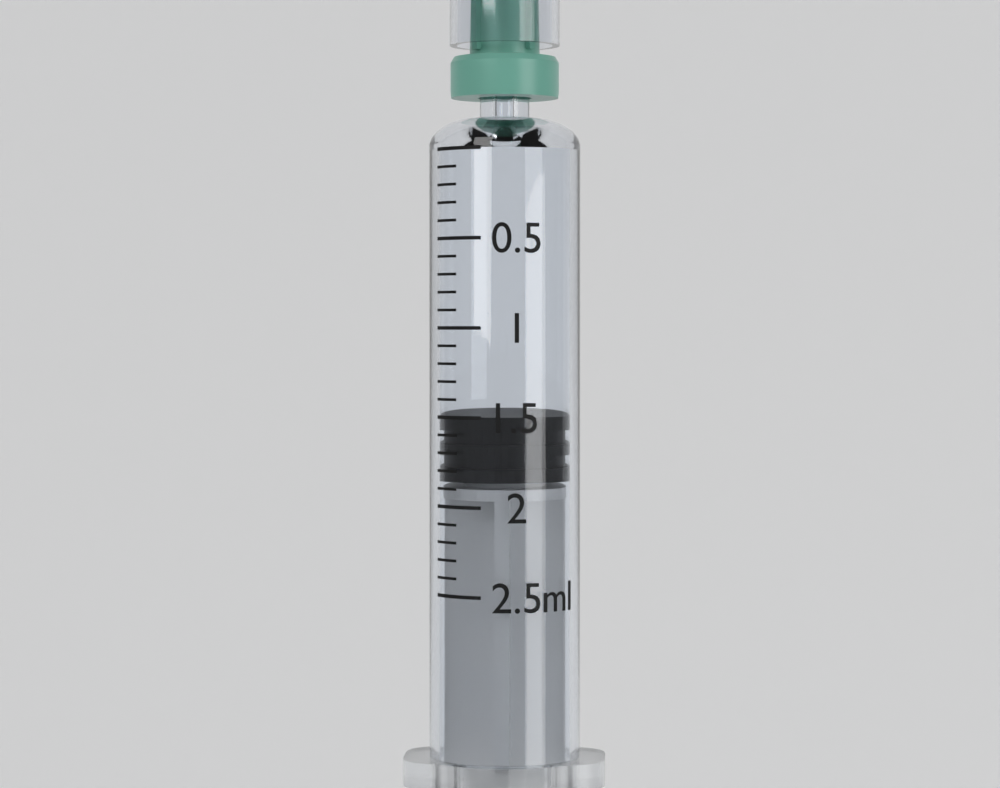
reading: 1.5 ml
